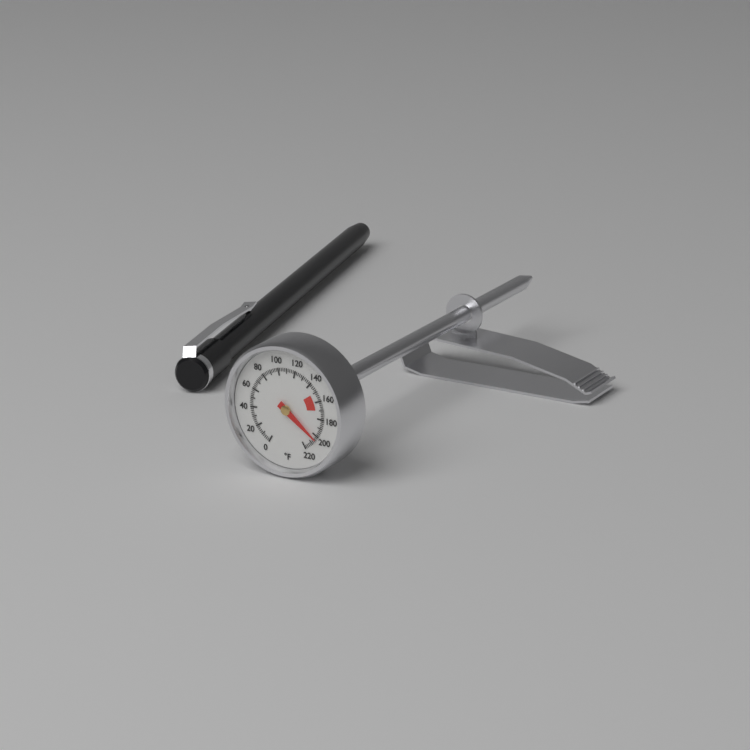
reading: 204 °F
